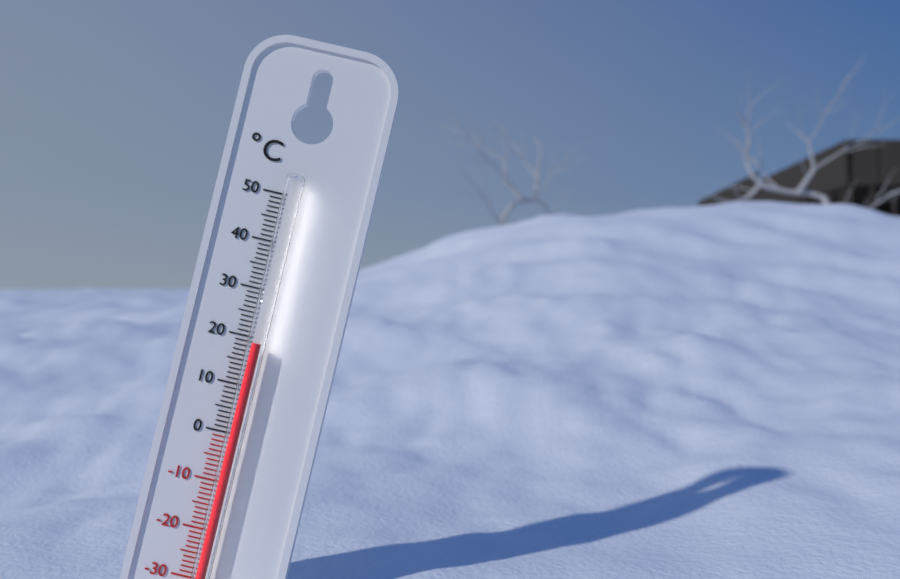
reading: 19 °C
